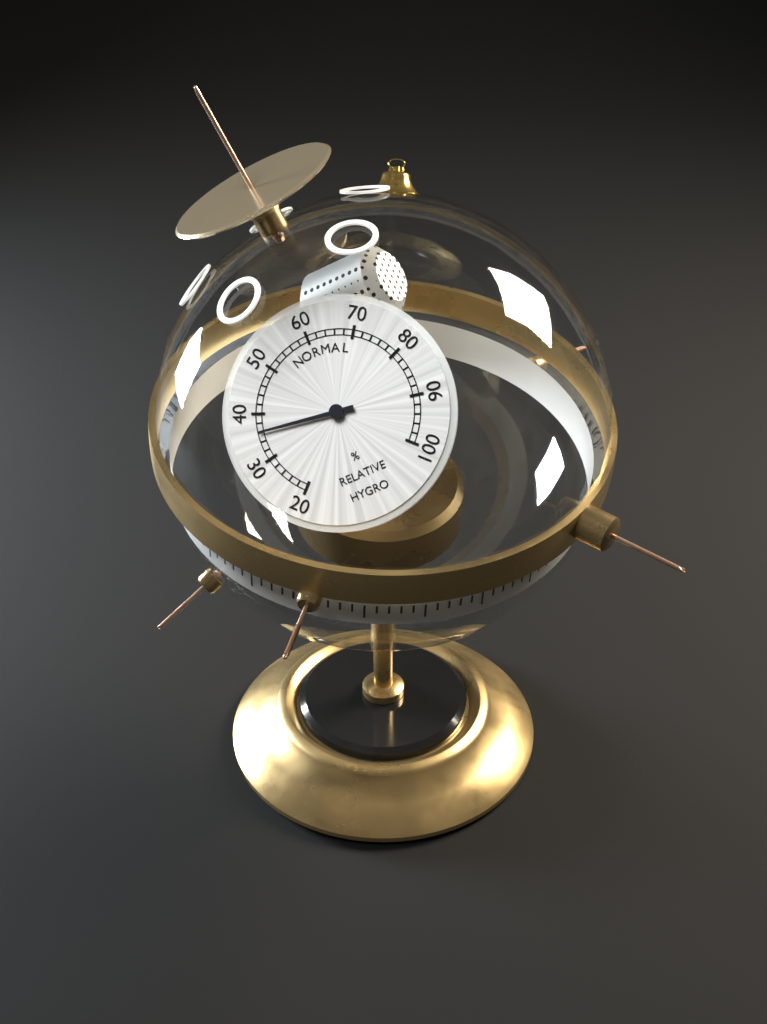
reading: 36 %
